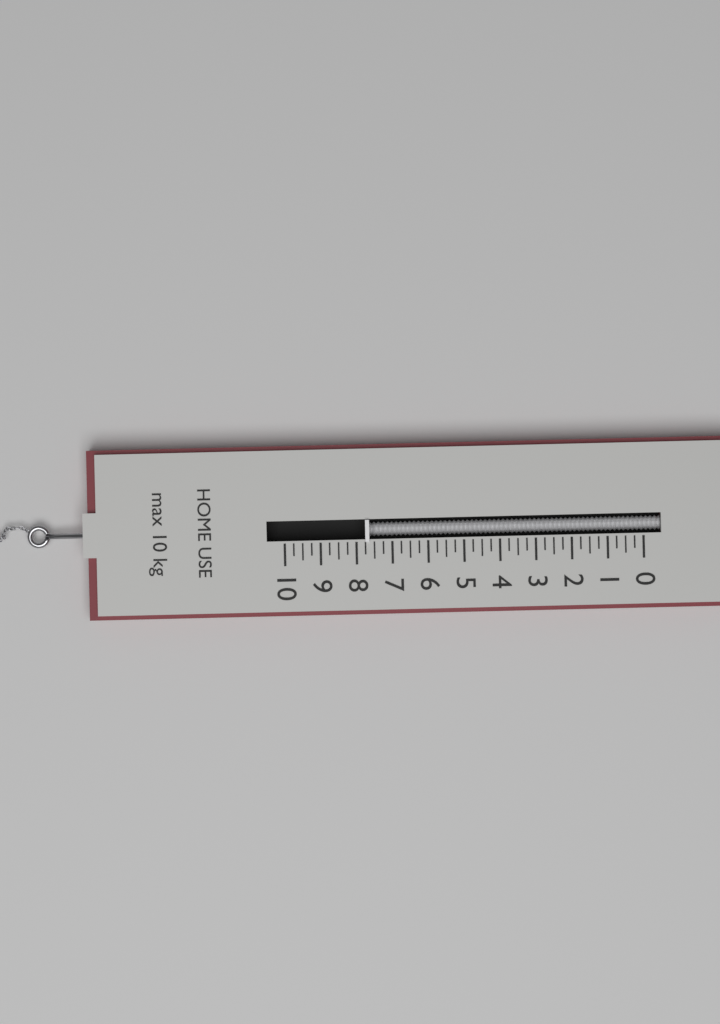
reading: 7.75 kg
